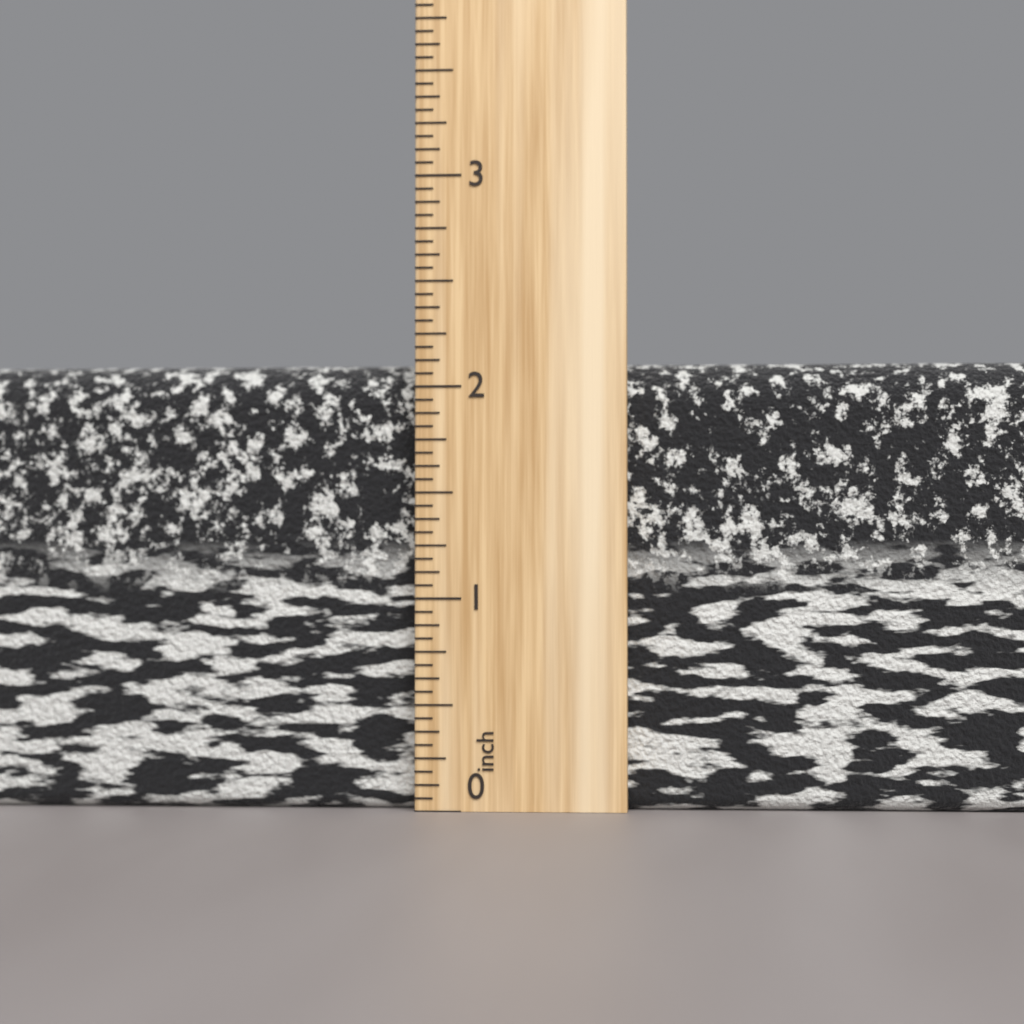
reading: 2.1250 inch
